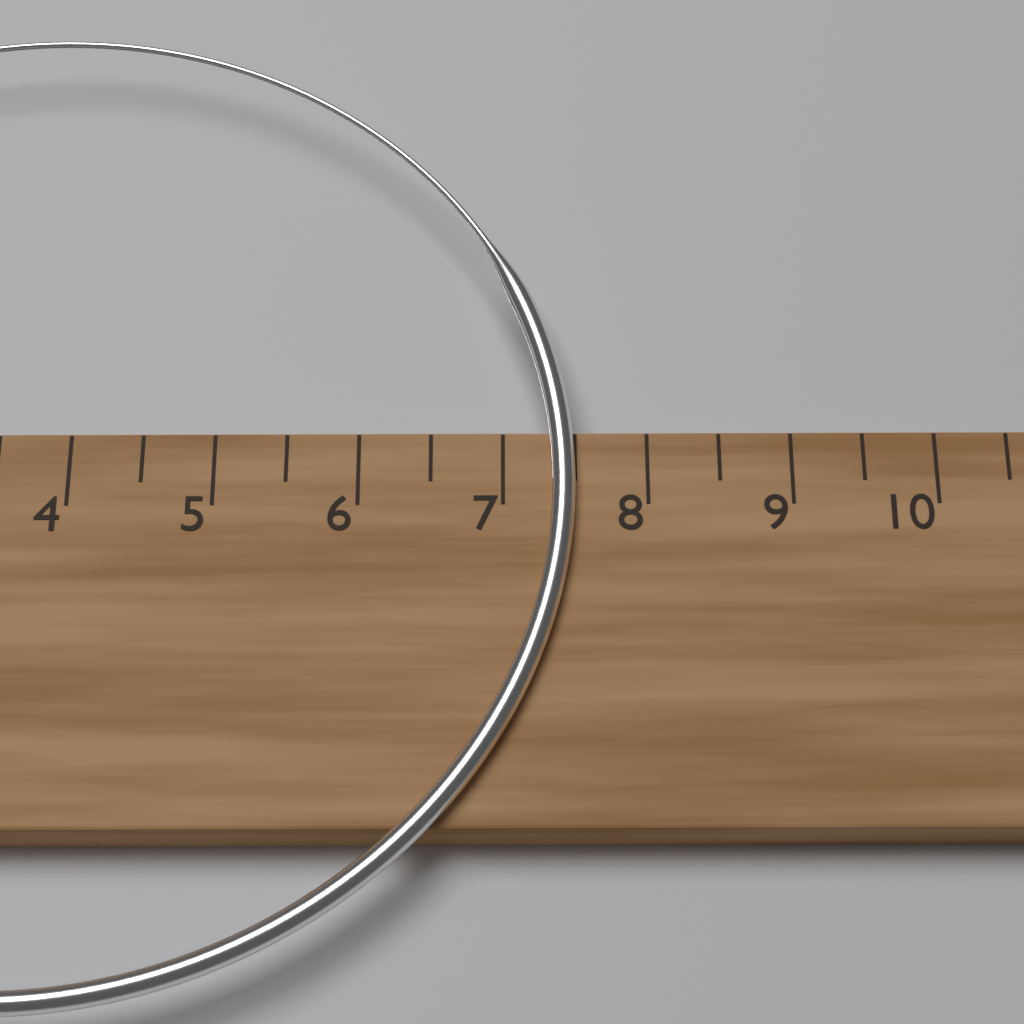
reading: 7.5 cm
